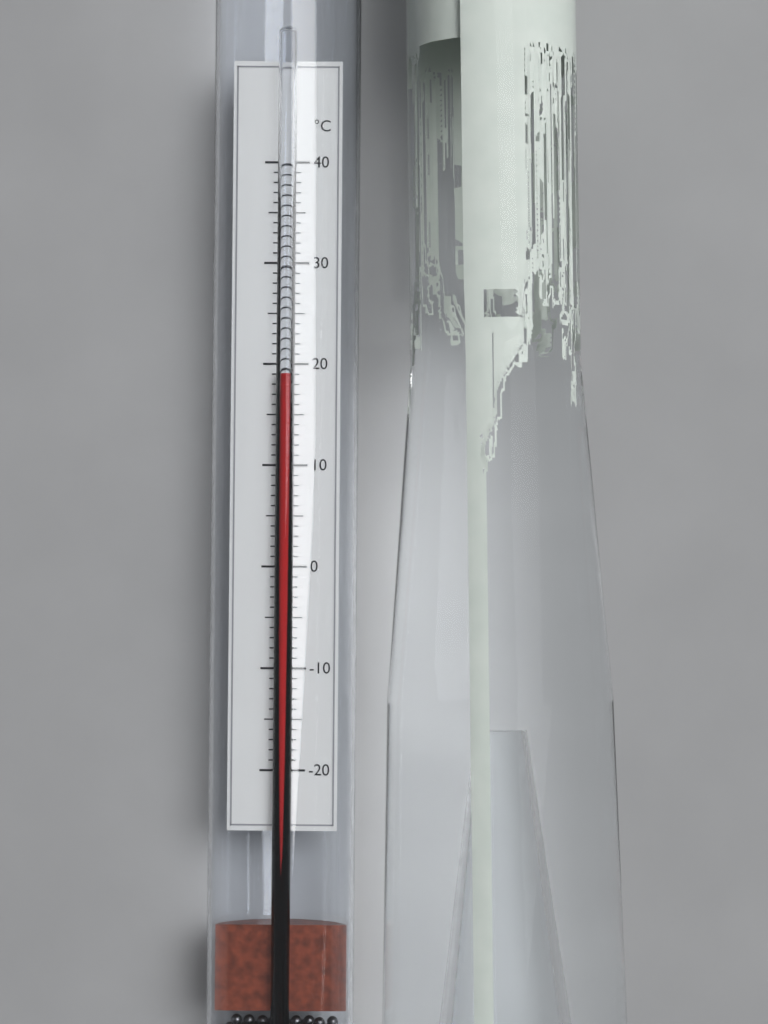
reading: 19 °C
